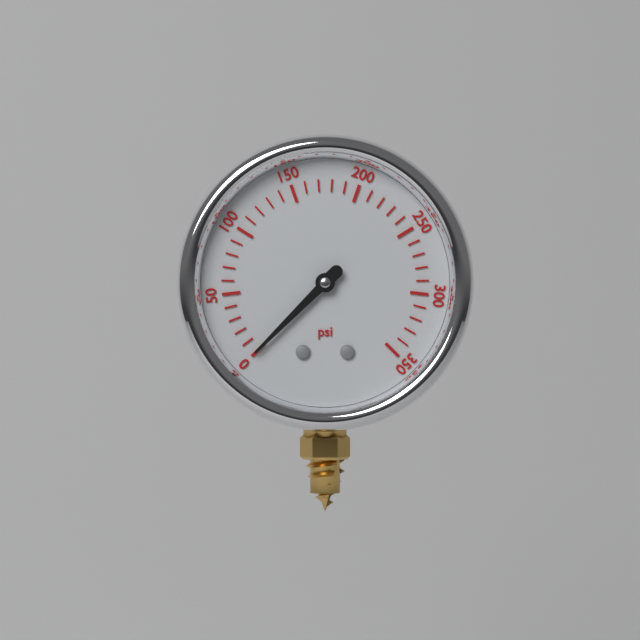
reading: 0 psi
